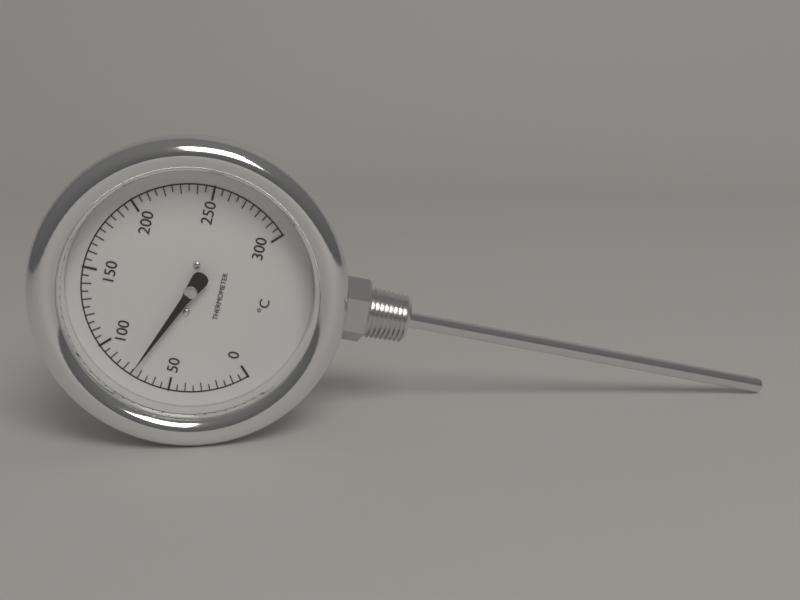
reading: 75 °C
